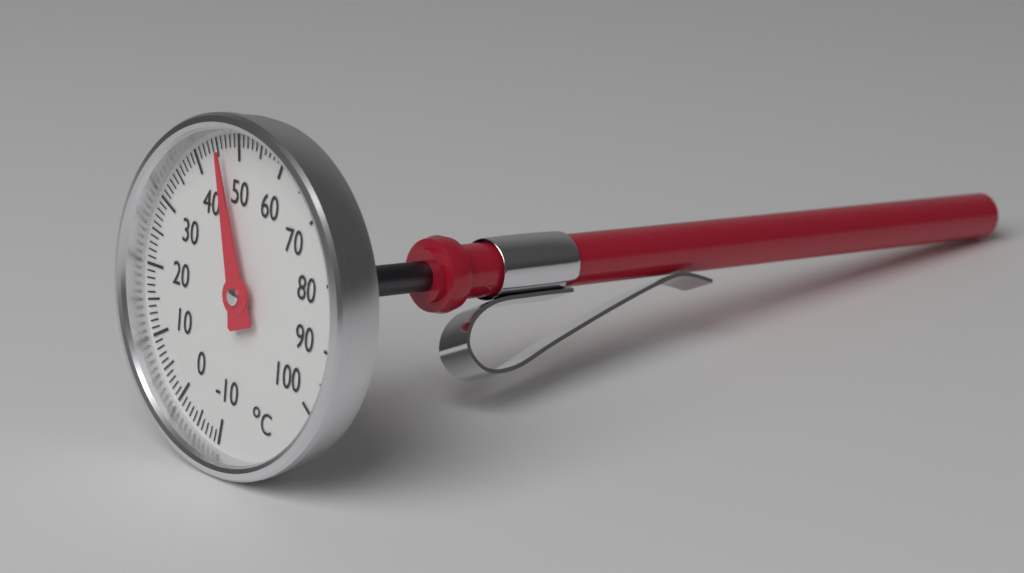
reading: 46 °C
